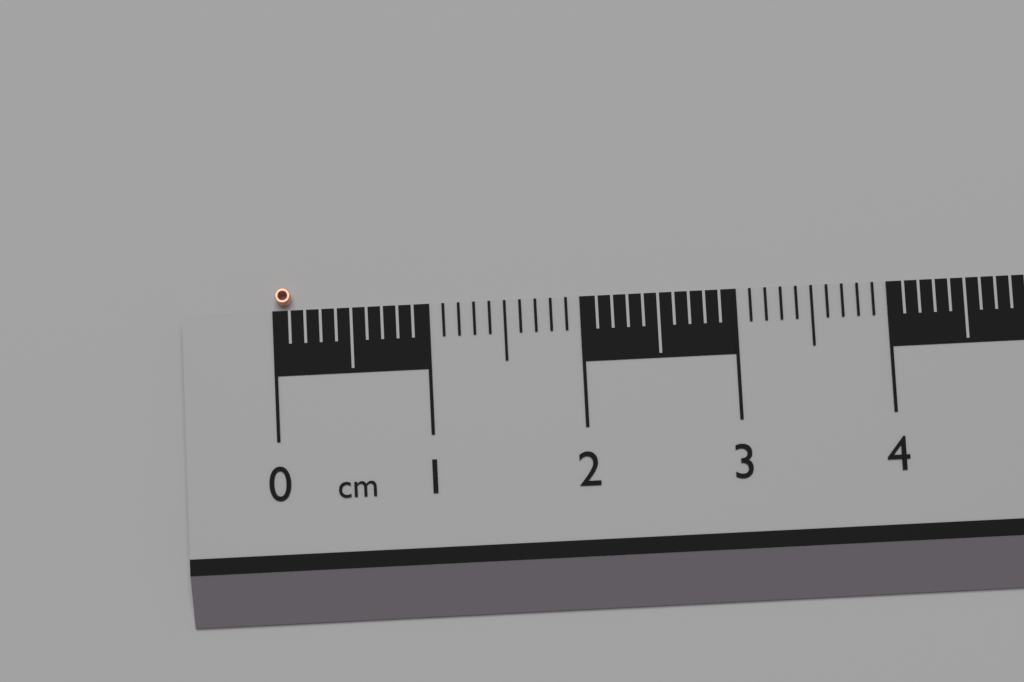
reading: 0.1 cm
